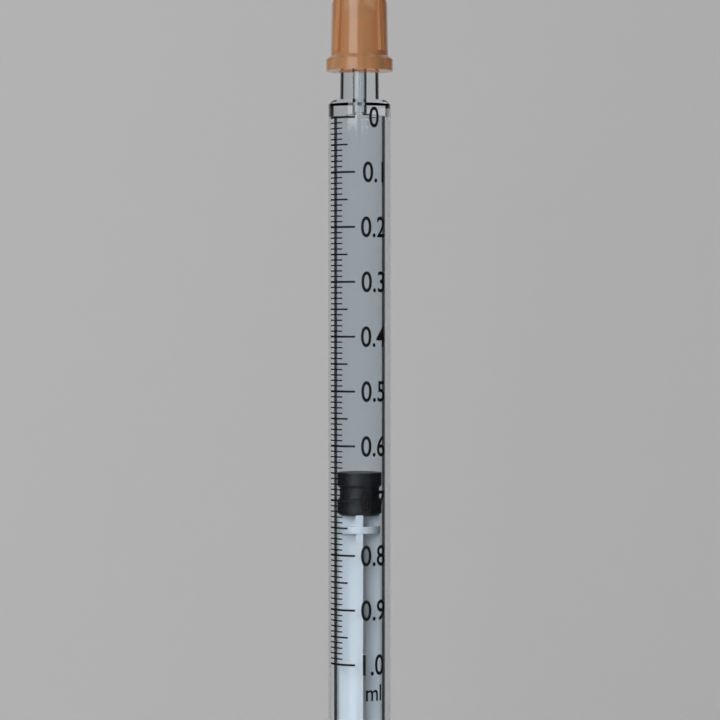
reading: 0.65 ml
